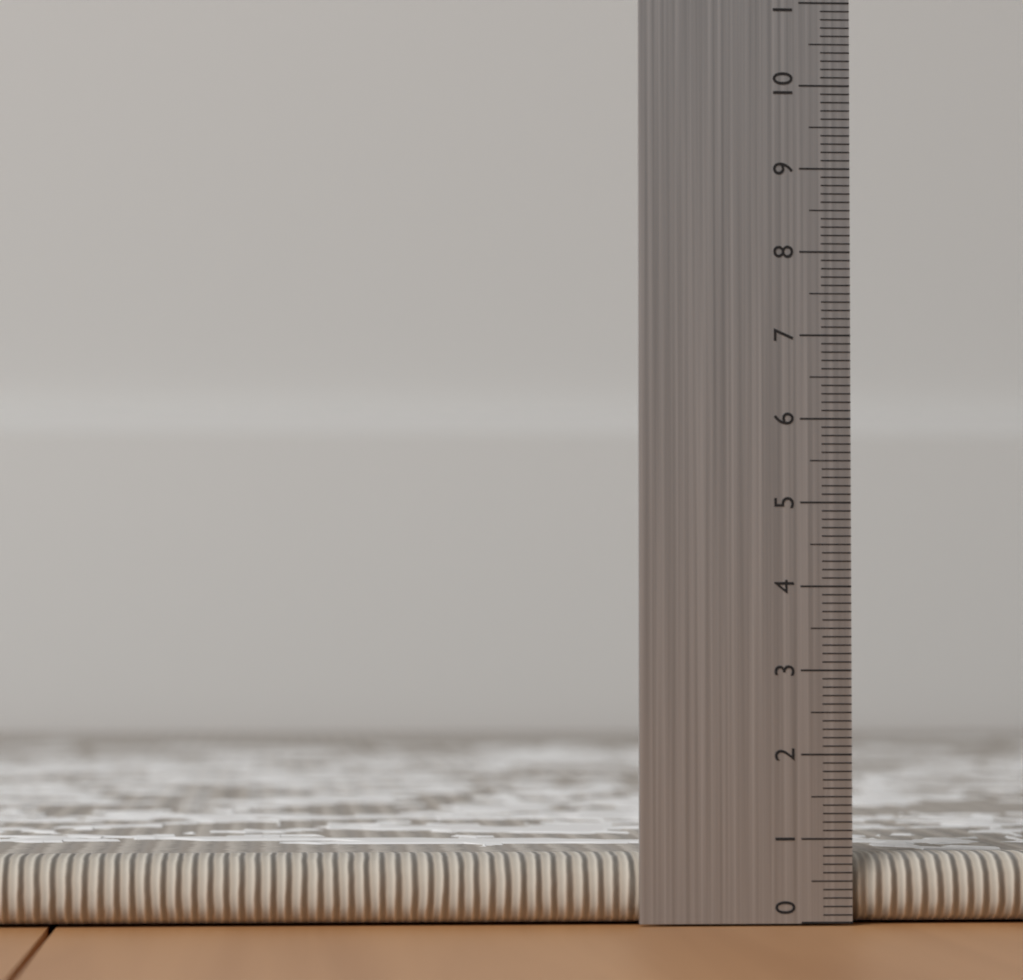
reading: 0.8 (no unit)
